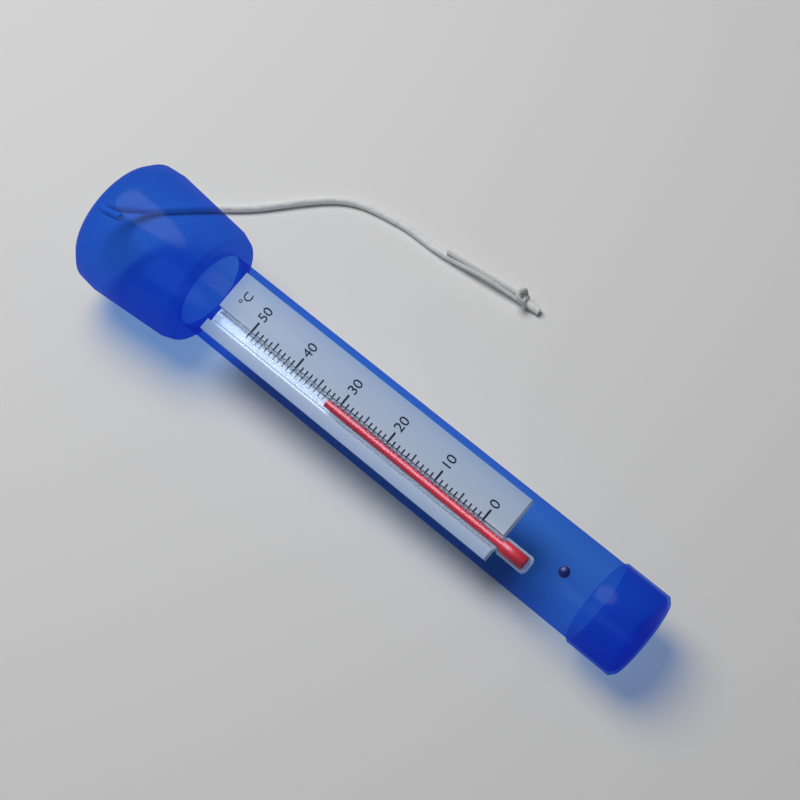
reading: 32 °C
